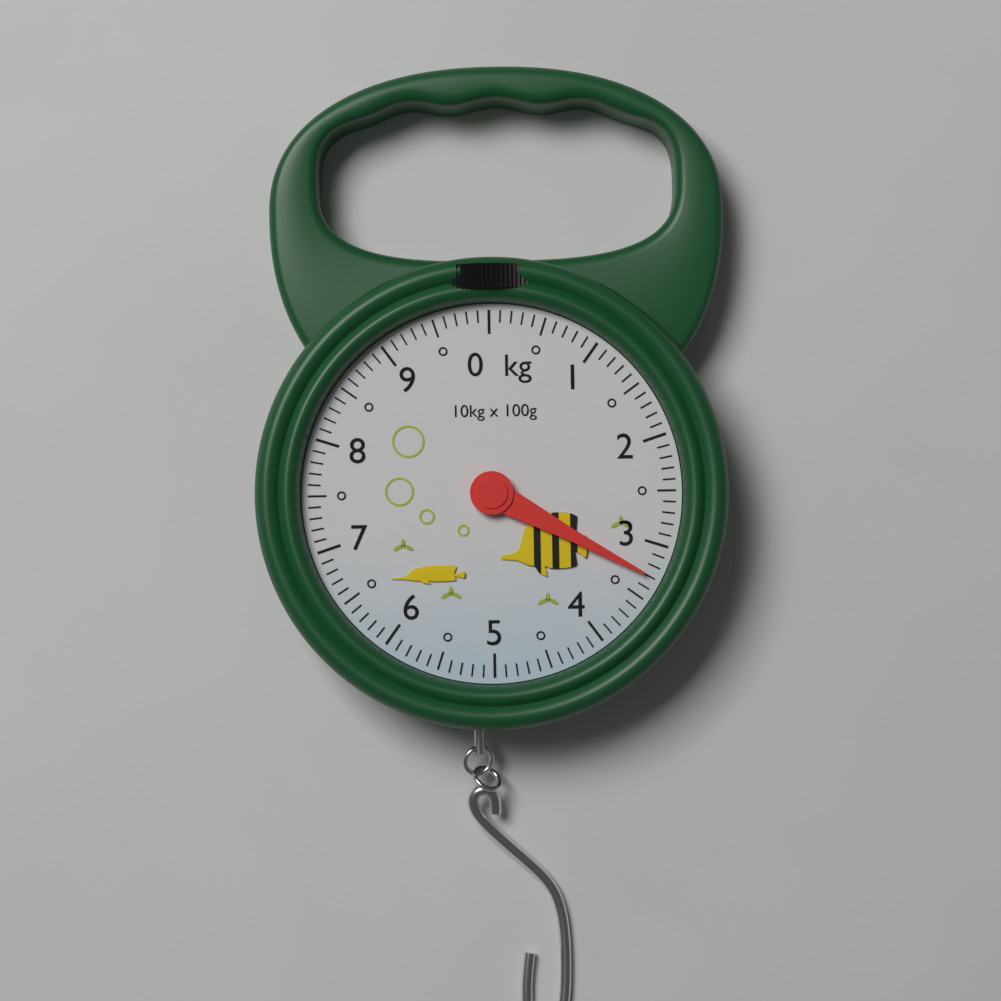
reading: 3.3 kg
